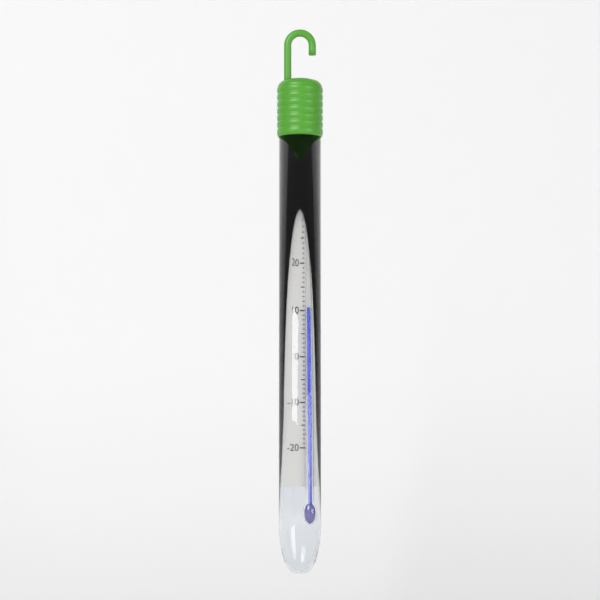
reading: 11 °C
